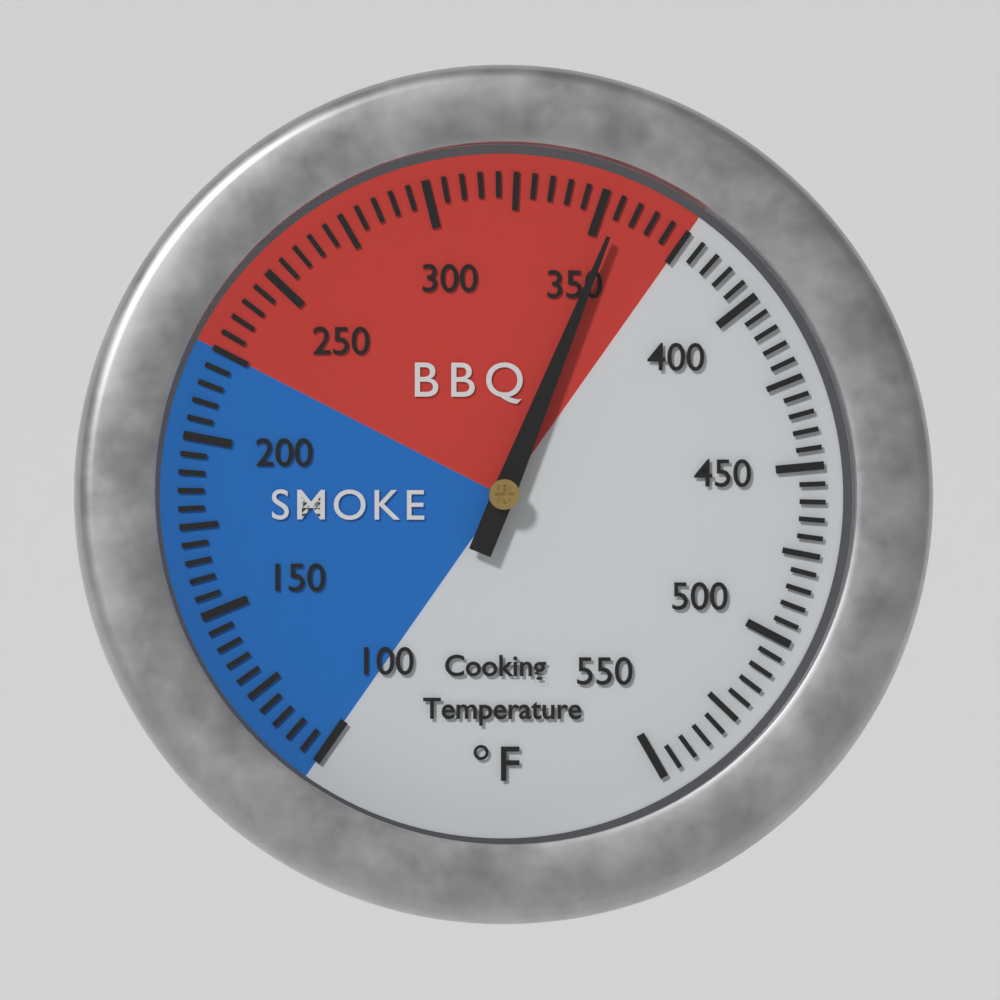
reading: 355 °F
